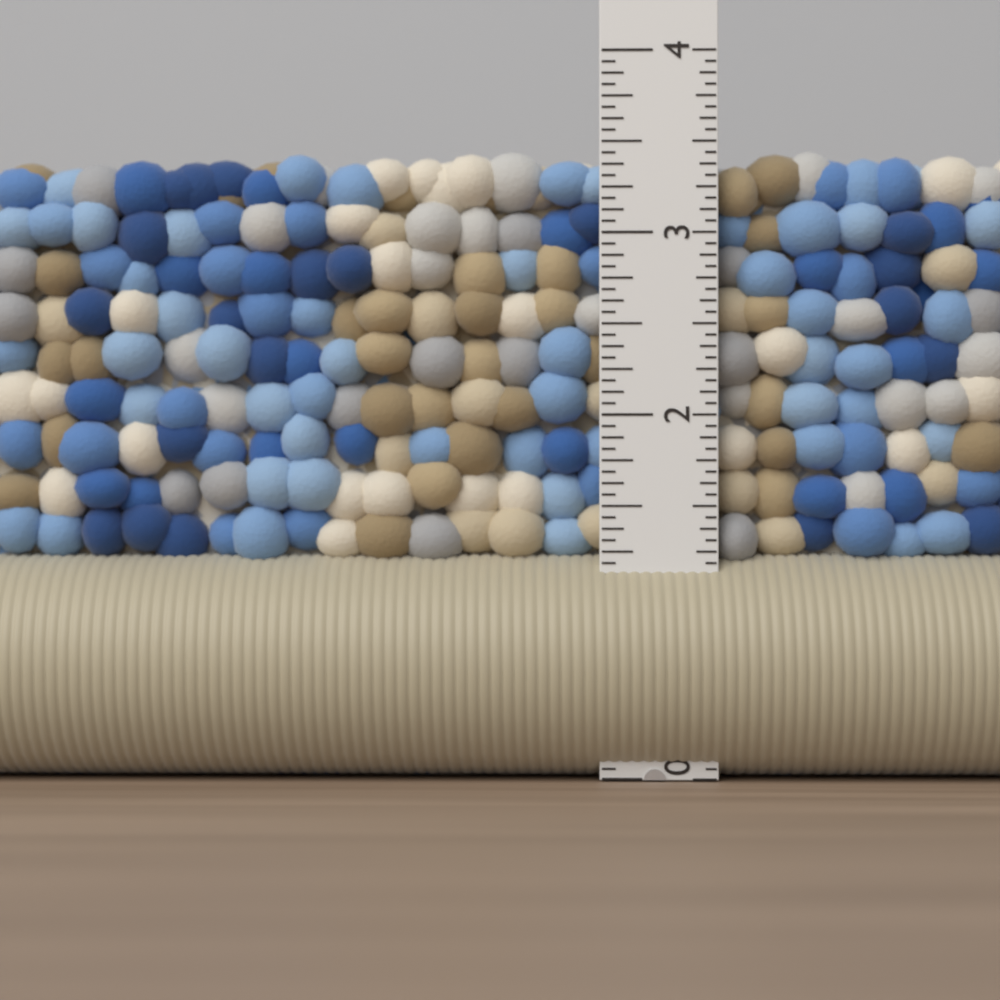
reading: 3.5000 in
